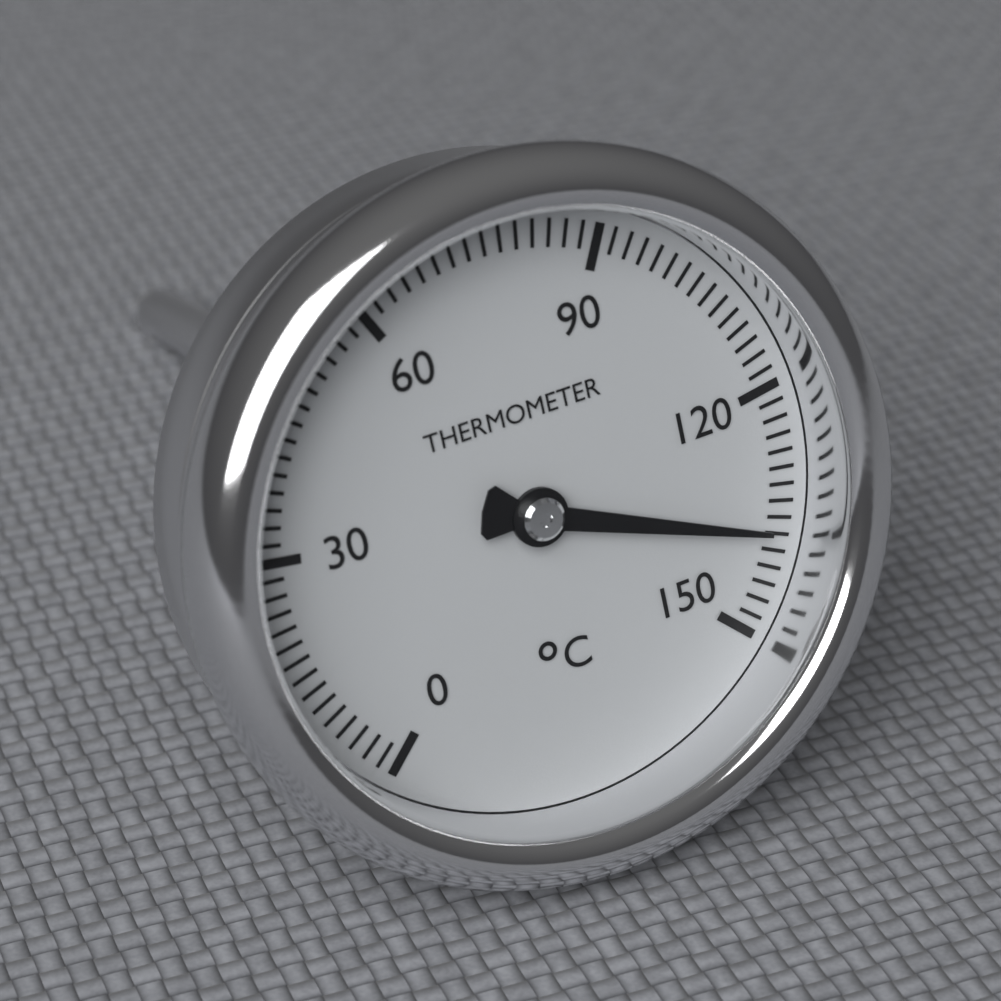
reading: 138 °C
